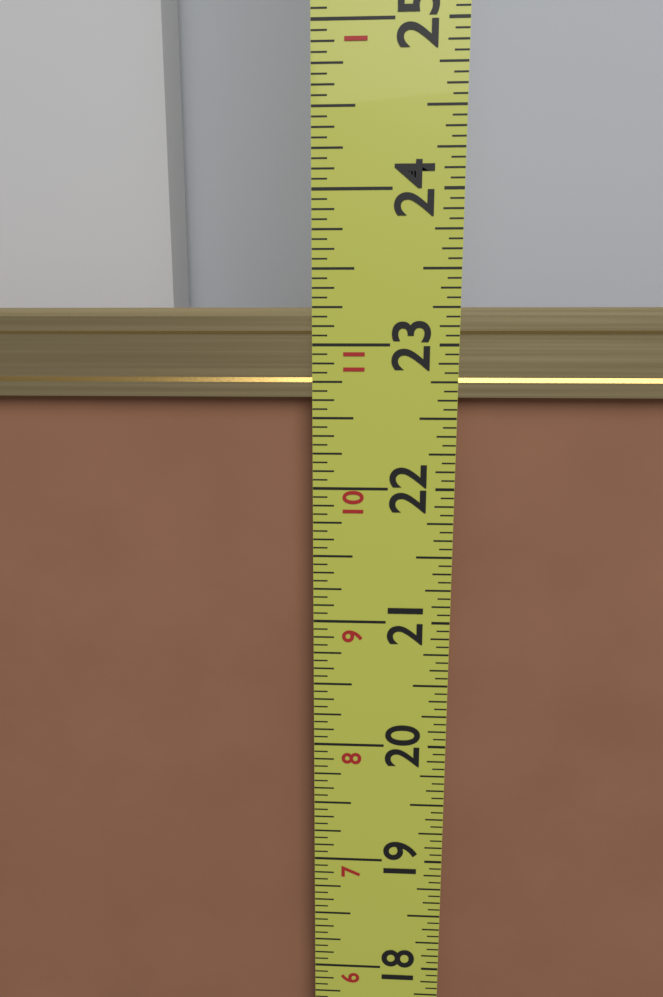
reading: 23.2500 in
